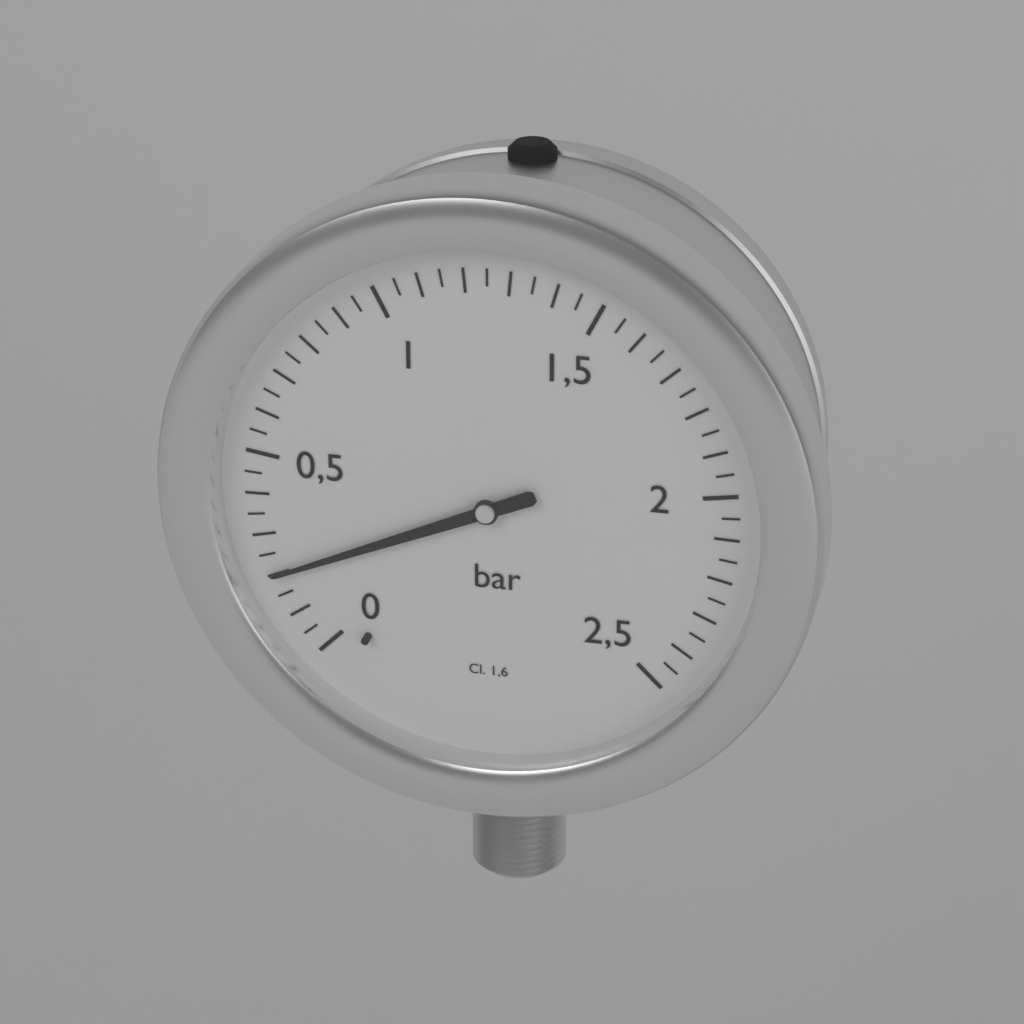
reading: 0.20 bar
